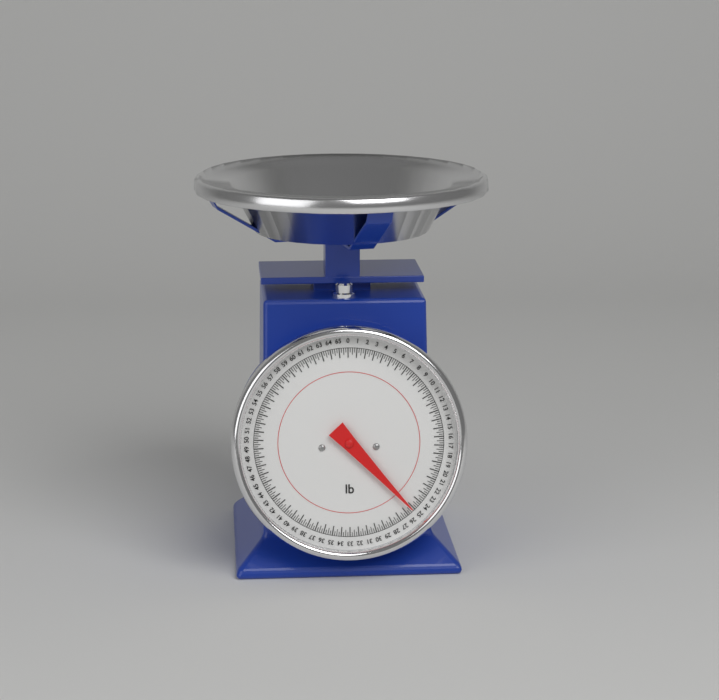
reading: 25.25 lb
